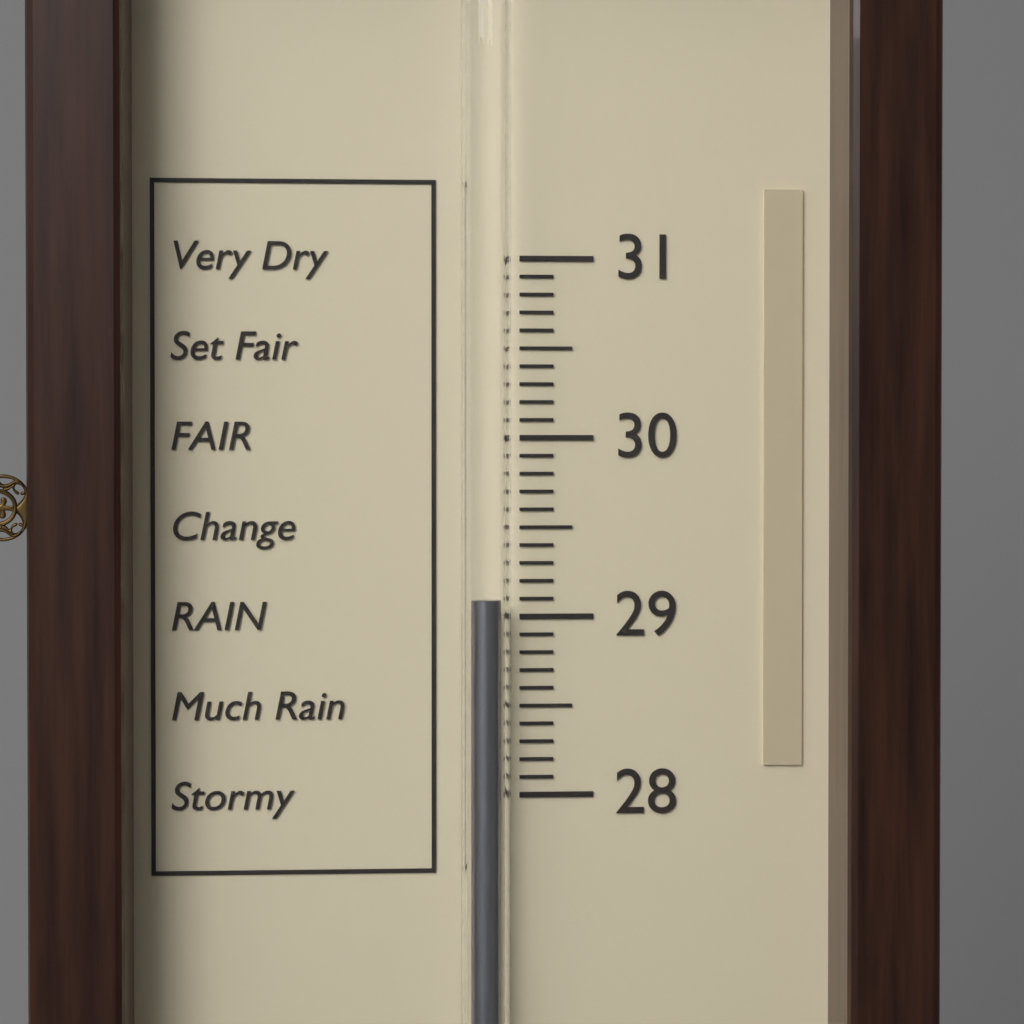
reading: 29.1 (no unit)
